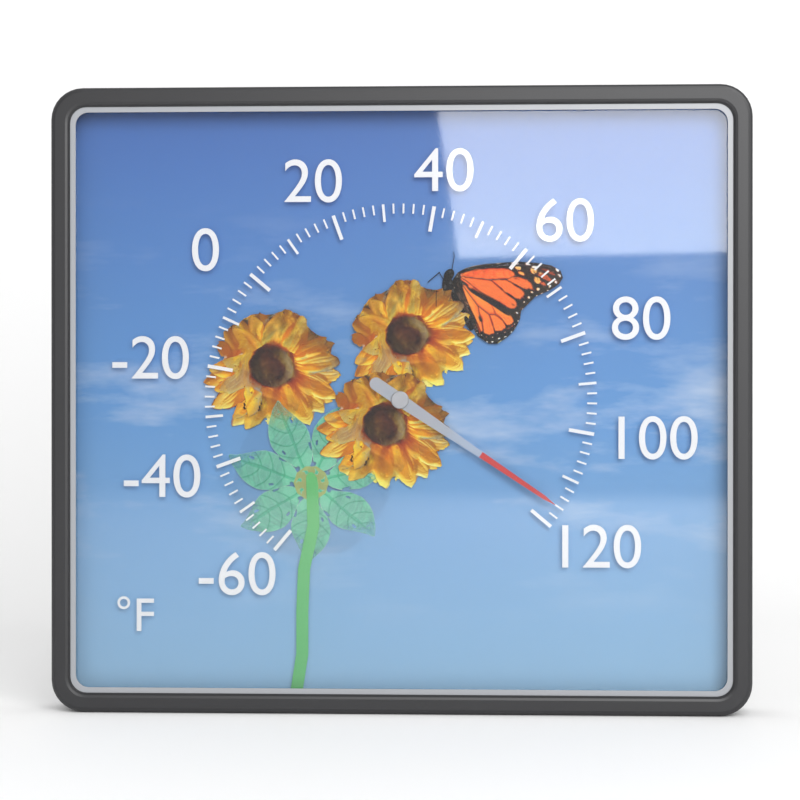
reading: 116 °F
